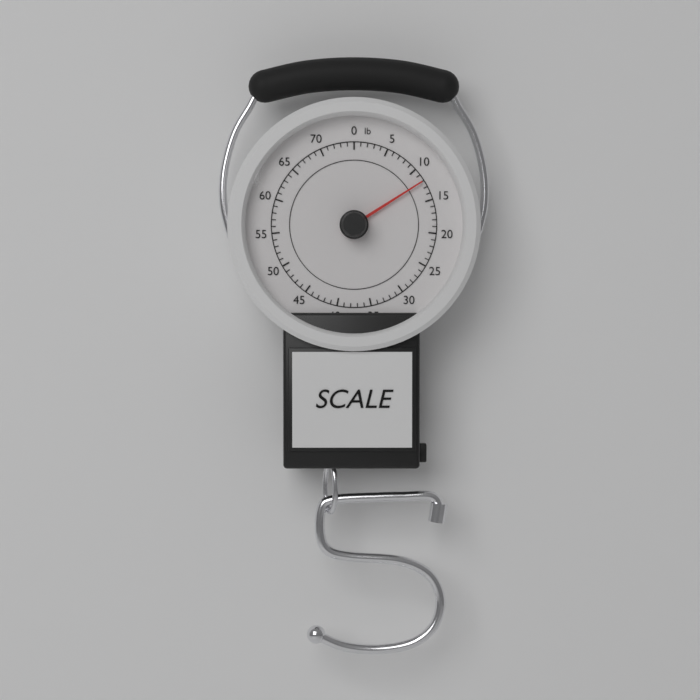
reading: 12 lb
